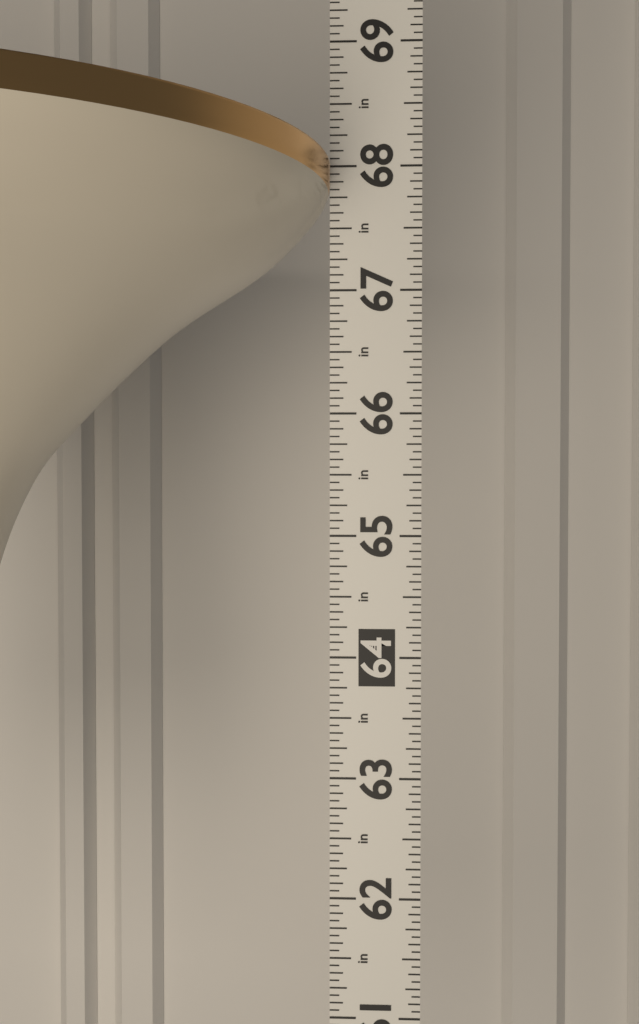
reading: 68.0625 in
